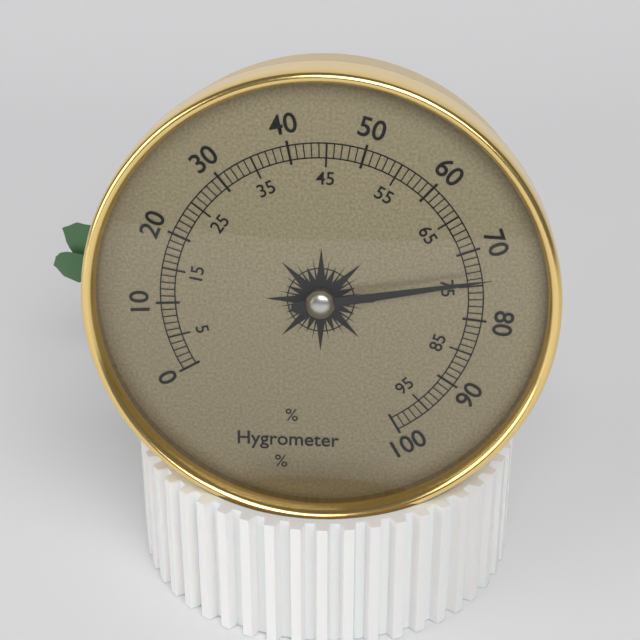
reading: 74 %
